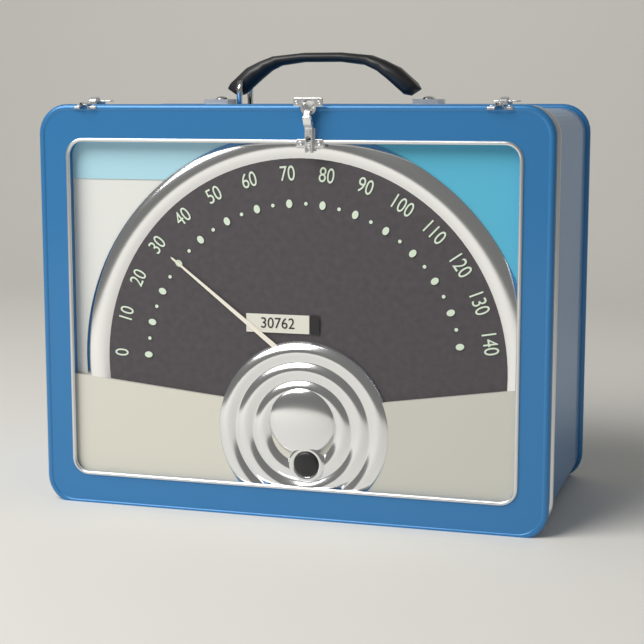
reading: 30 (no unit)
